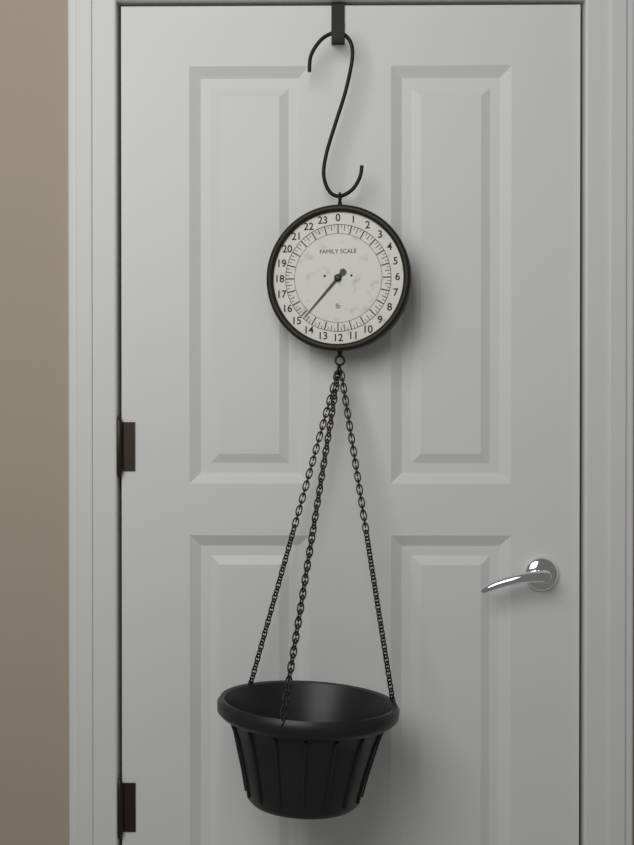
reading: 14.75 lb
